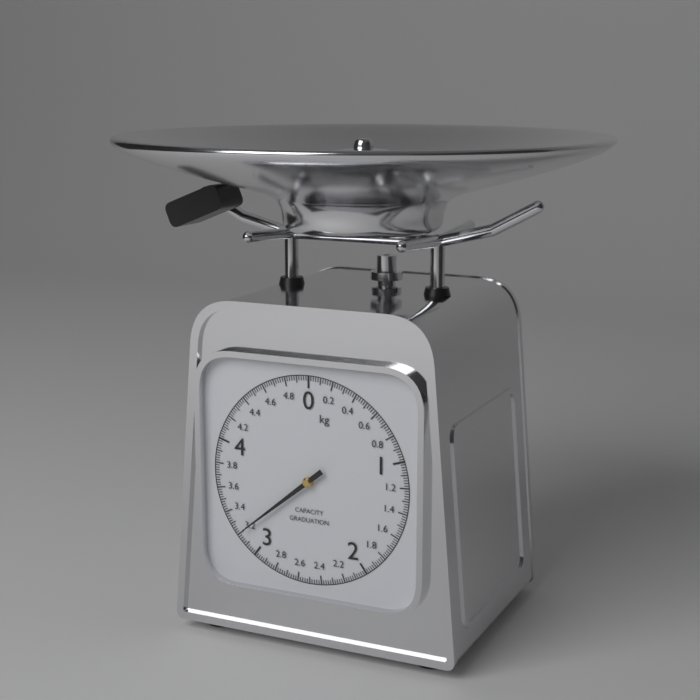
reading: 3.20 kg
